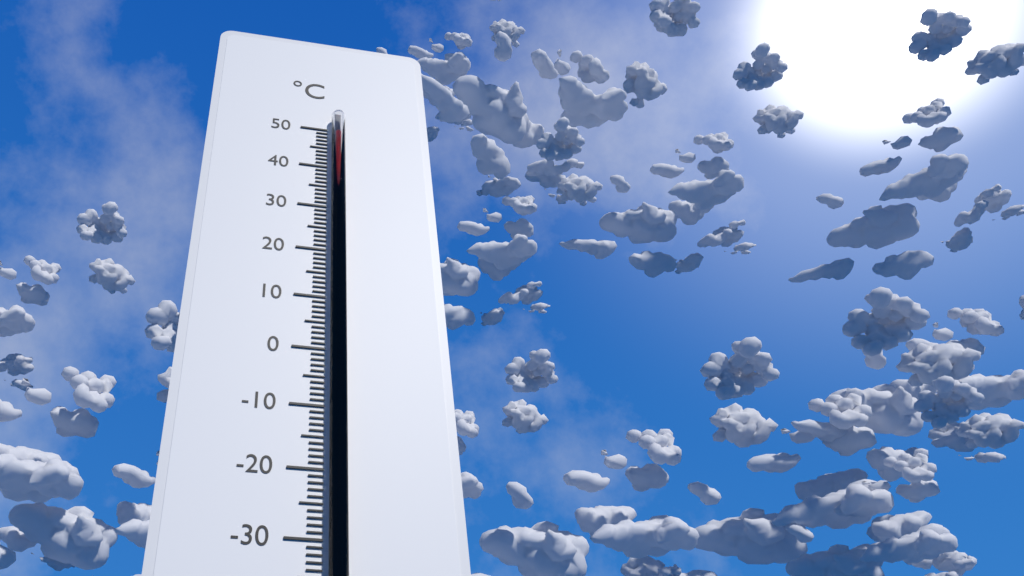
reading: 48 °C
